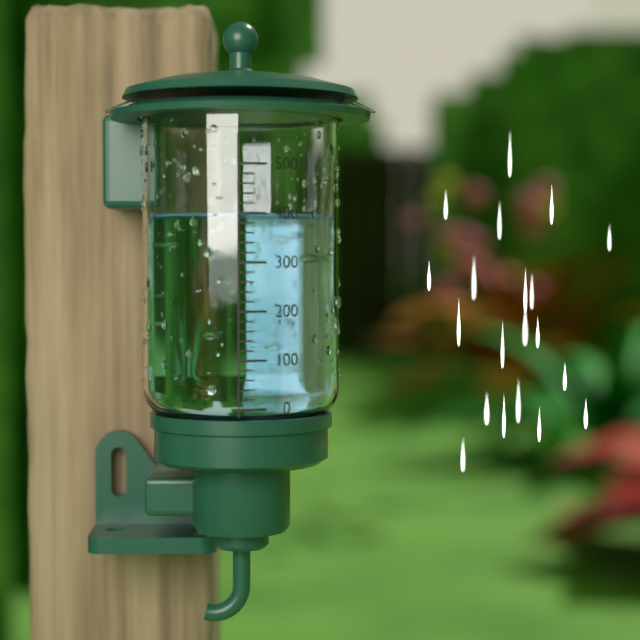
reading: 400 (no unit)
